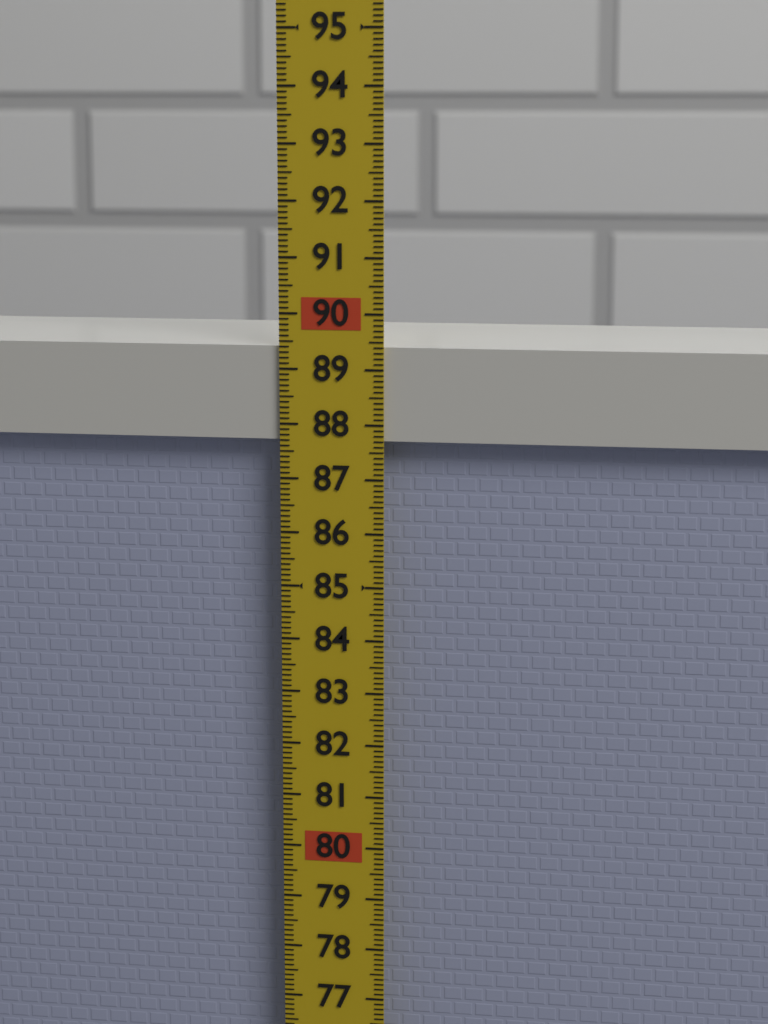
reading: 89.4 (no unit)
